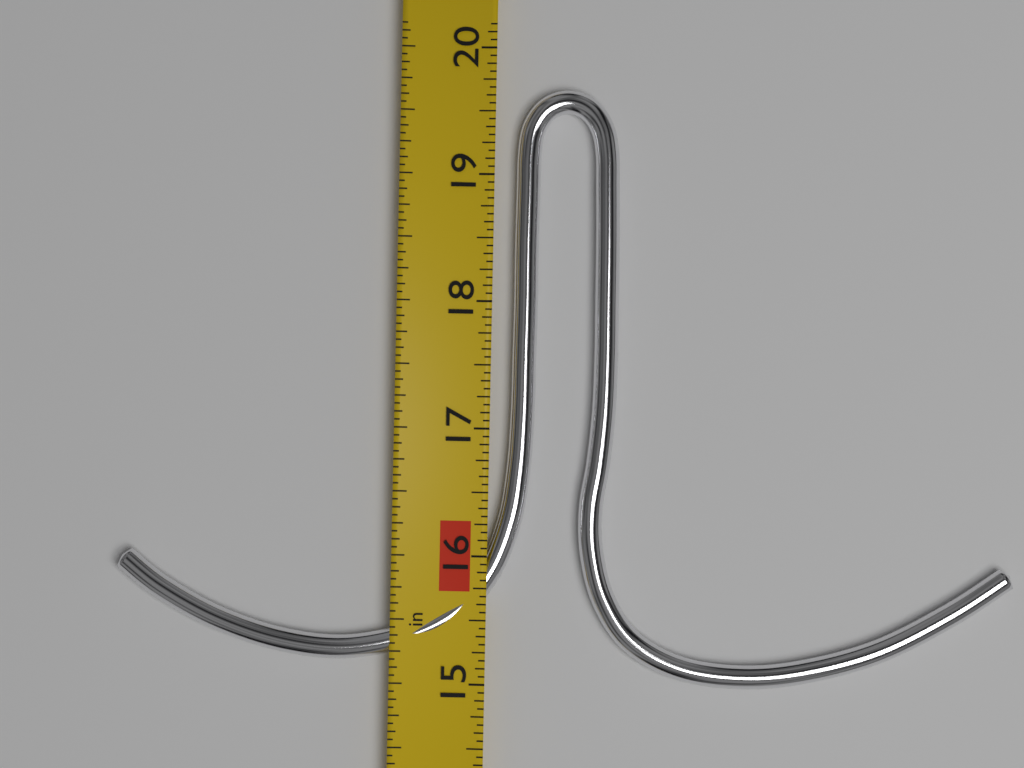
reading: 19.6875 in
